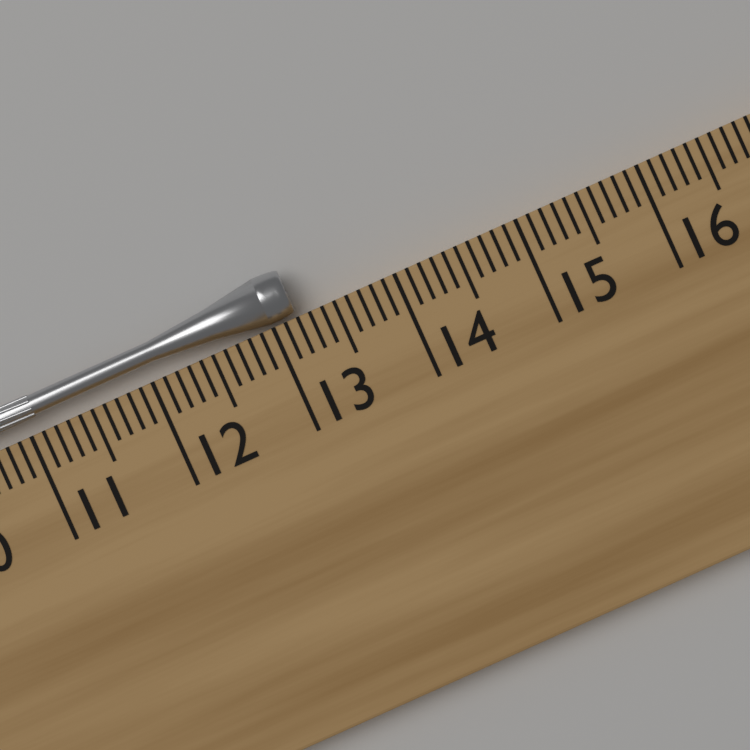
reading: 13.2 cm
